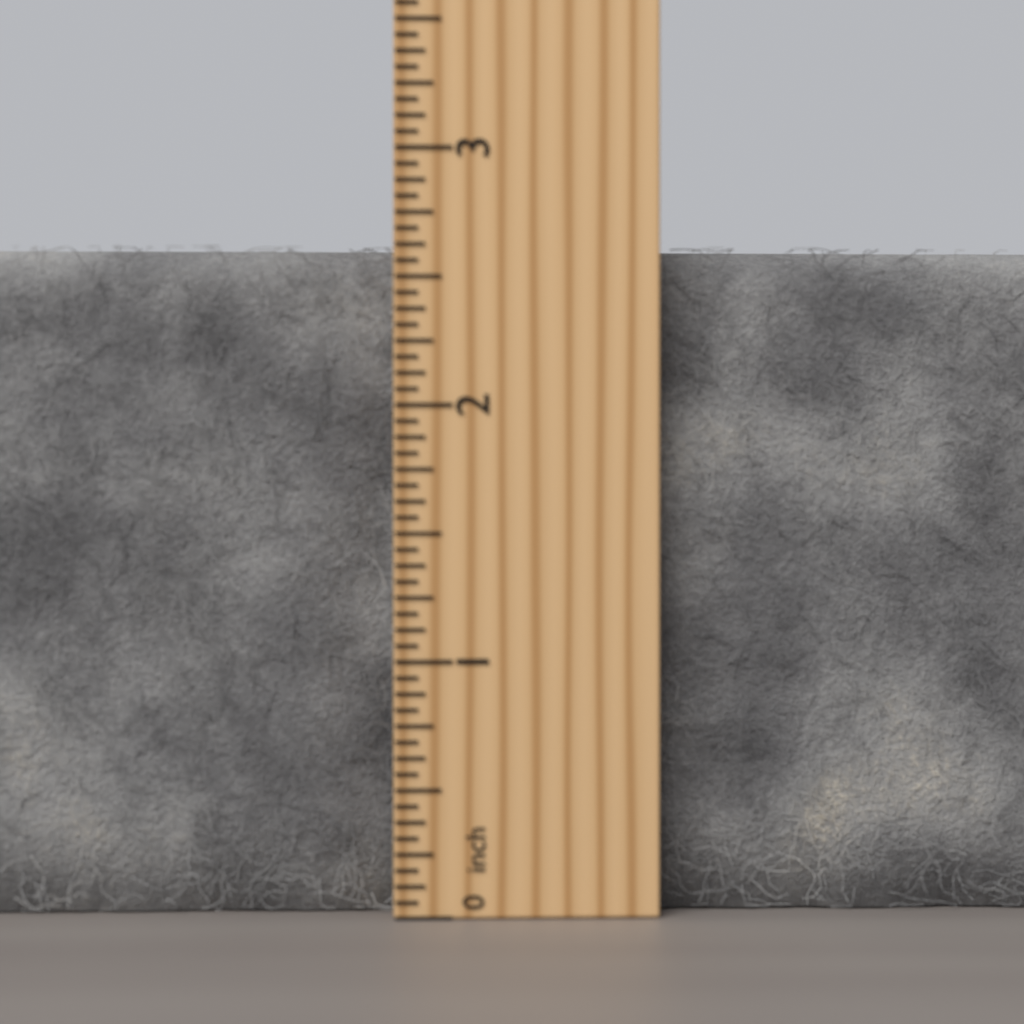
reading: 2.6250 inch
